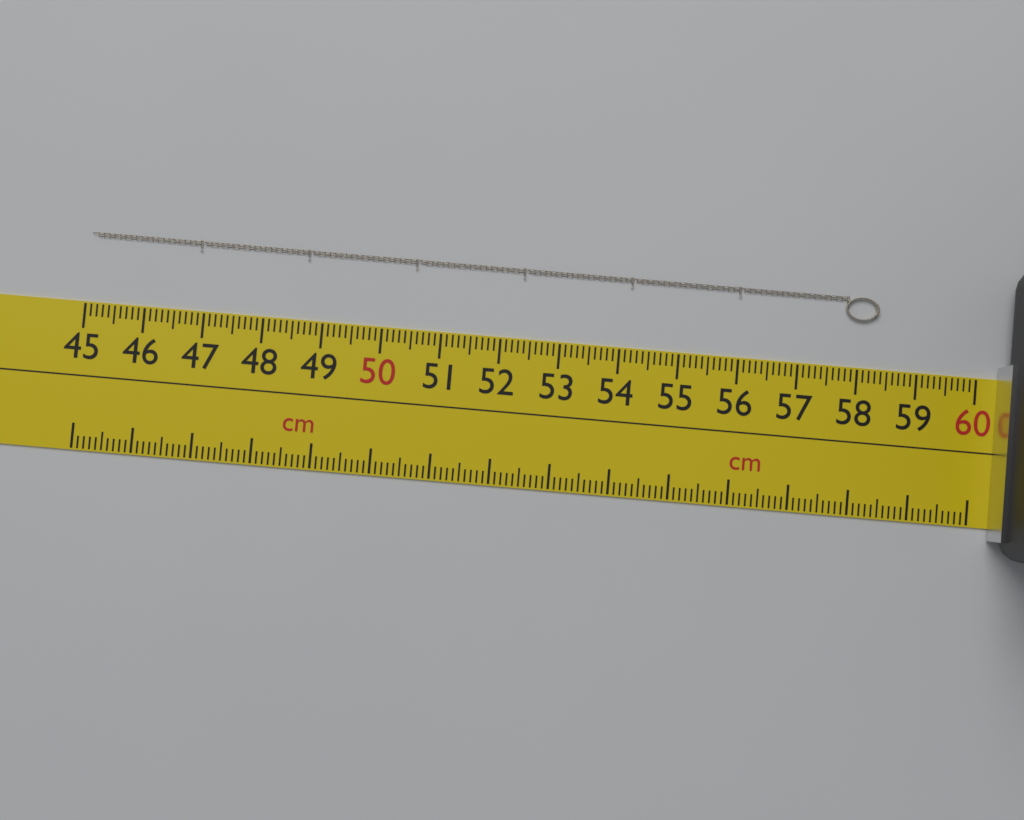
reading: 58.3 cm
